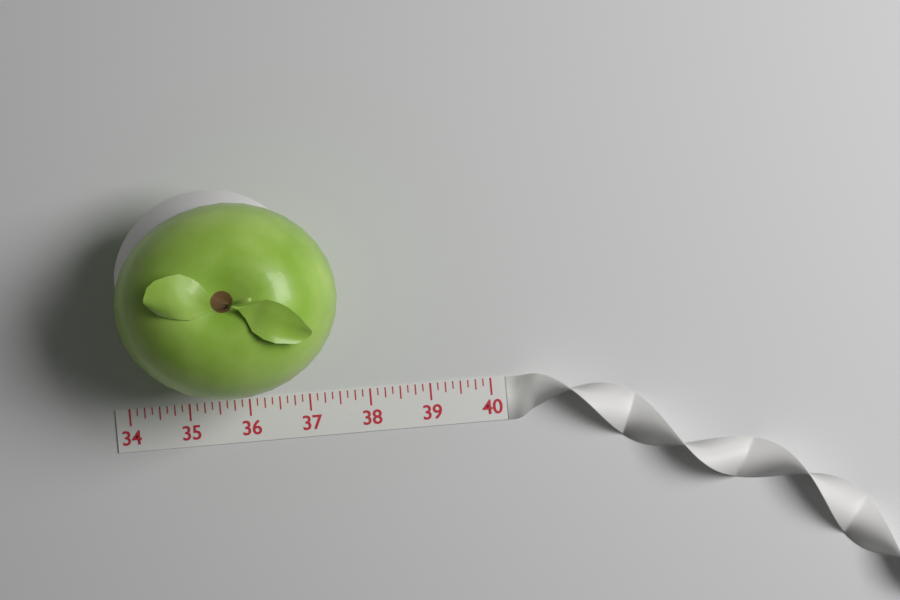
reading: 37.625 (no unit)
